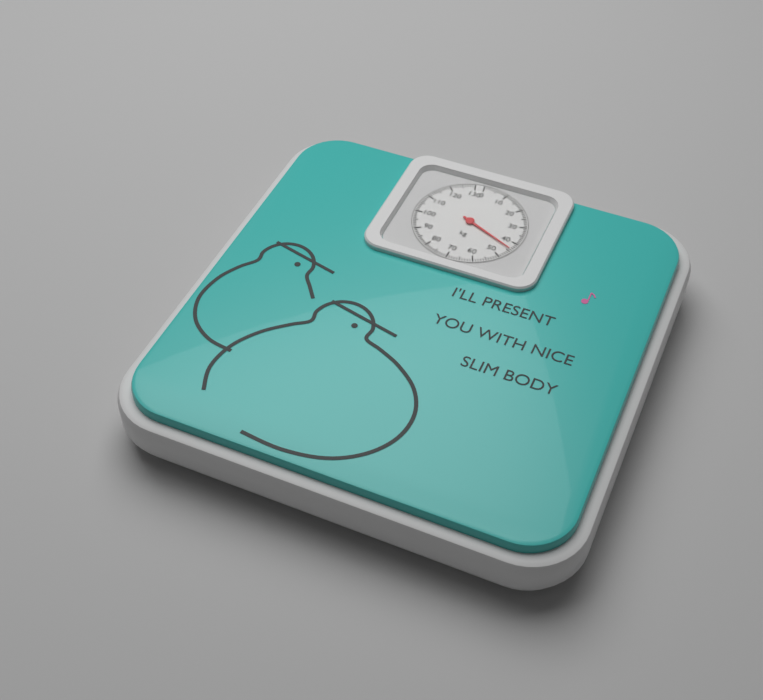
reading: 44 kg
